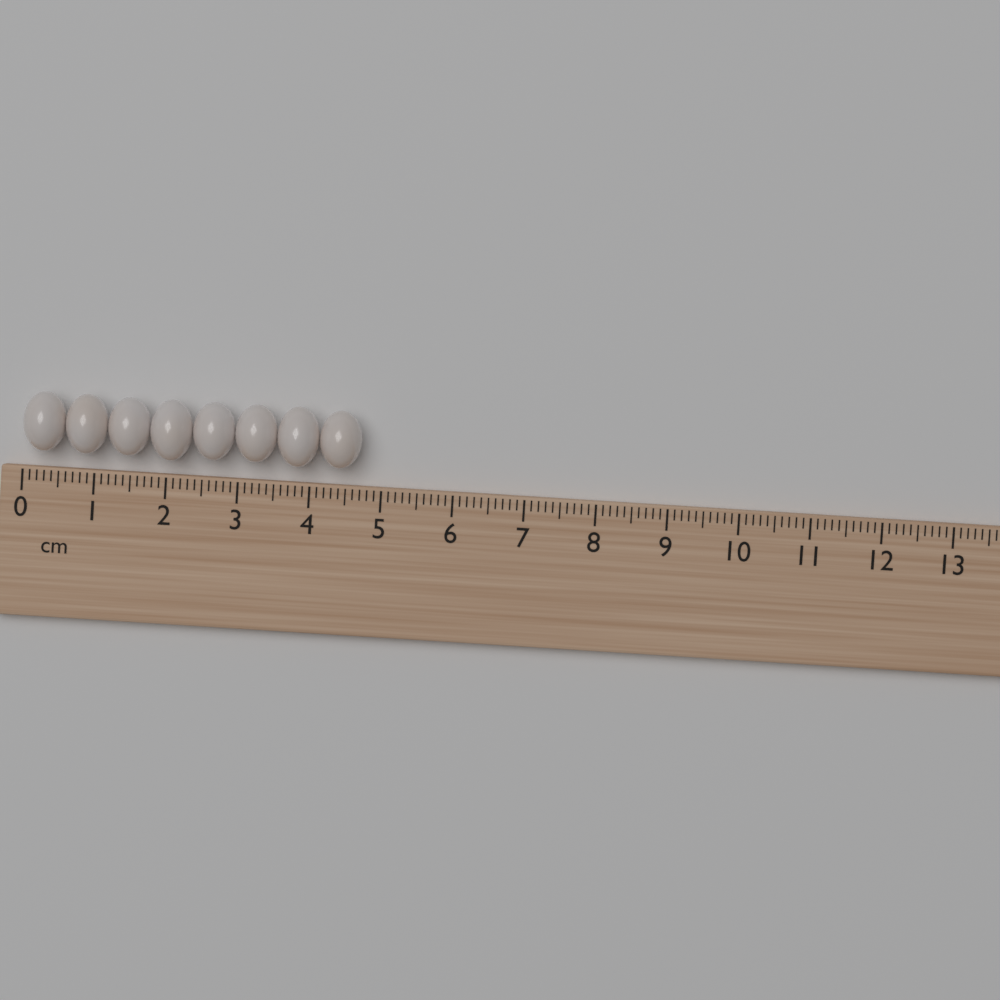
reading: 4.7 cm
